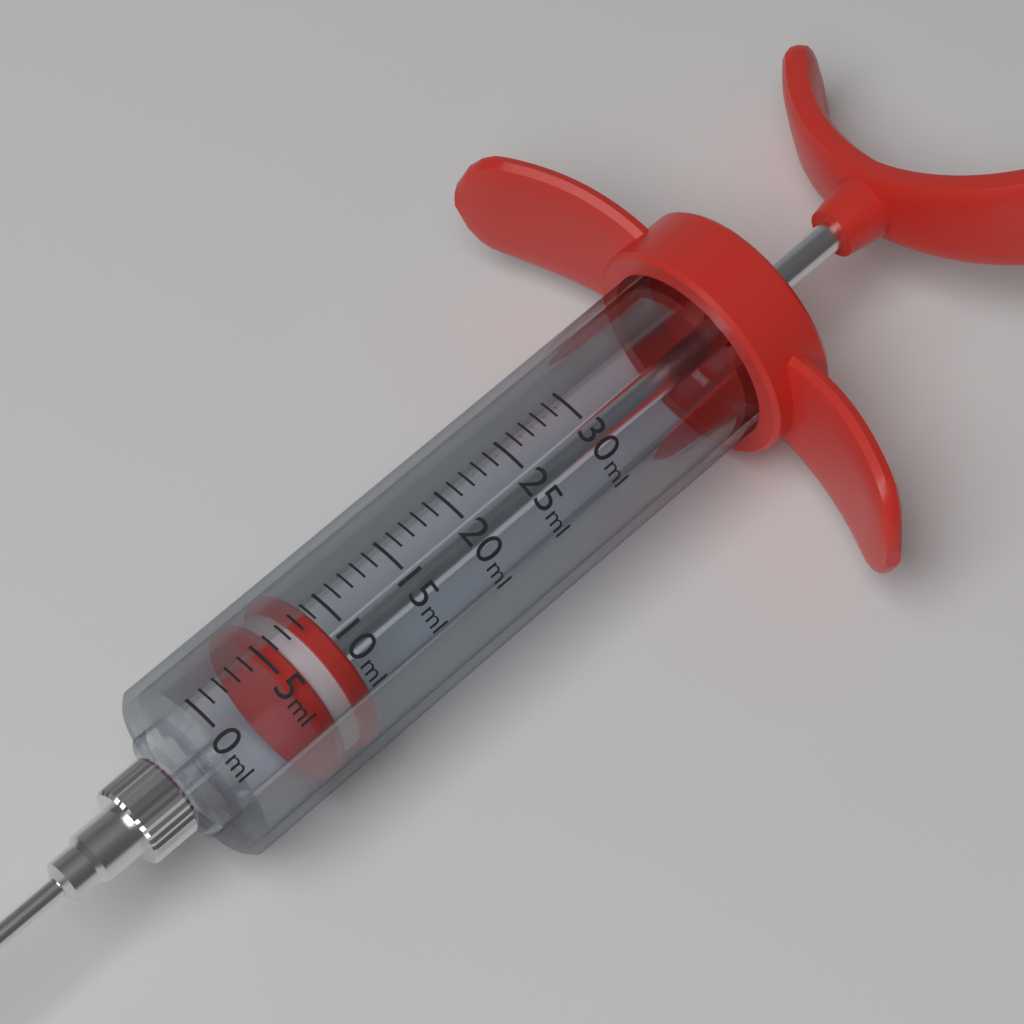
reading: 5 ml
